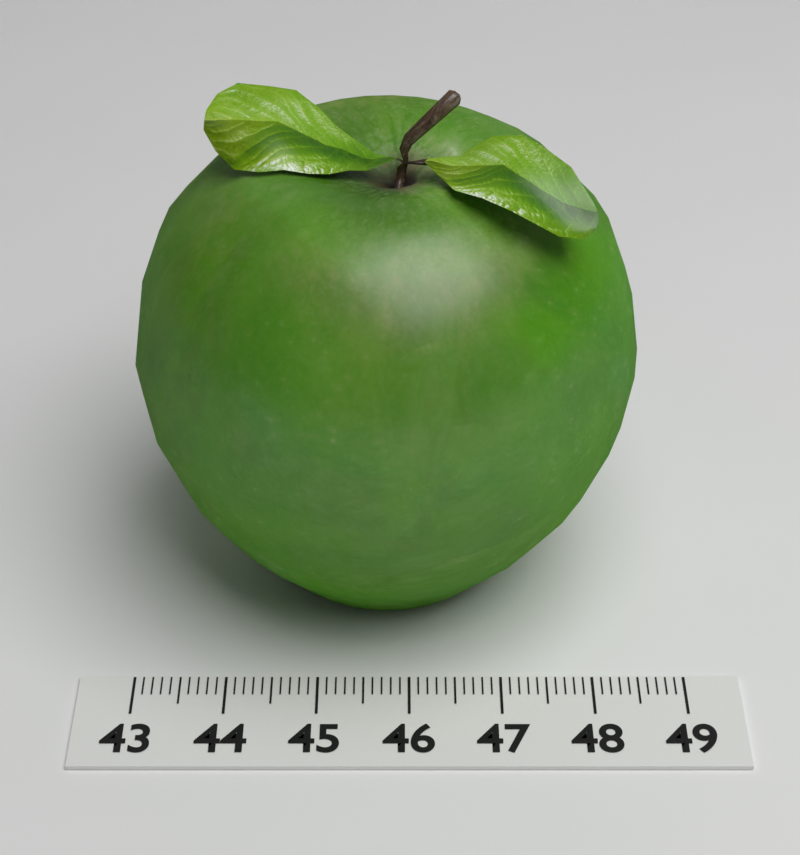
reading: 48.5 (no unit)
